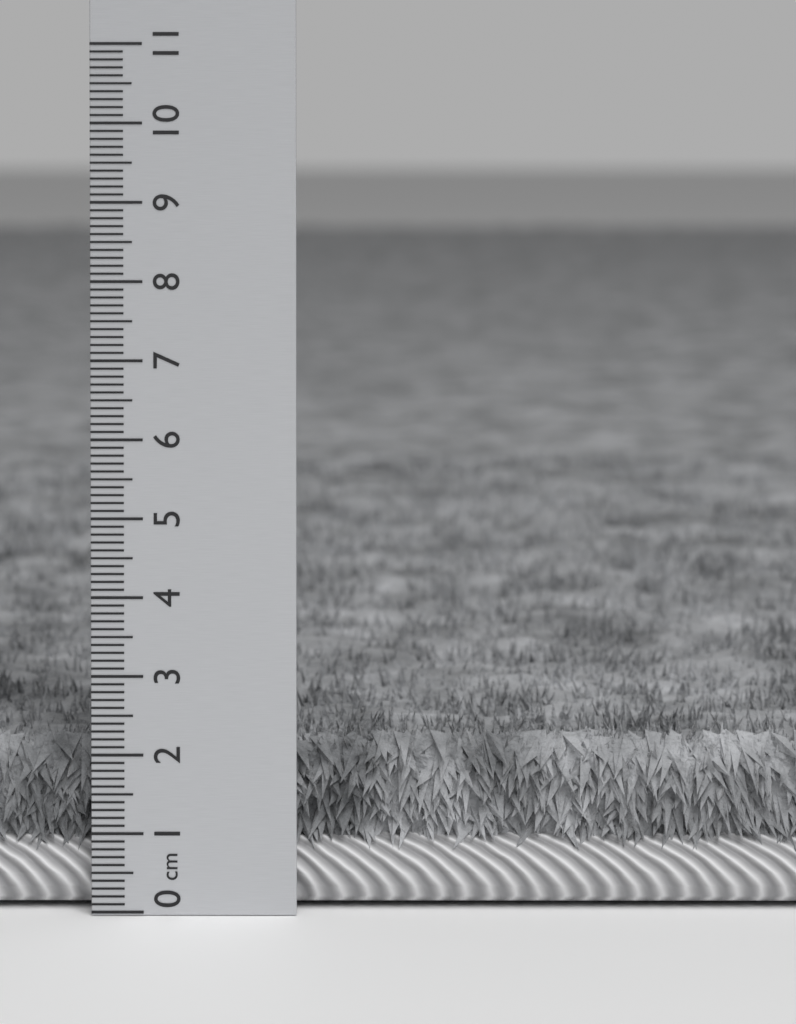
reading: 2.2 cm
